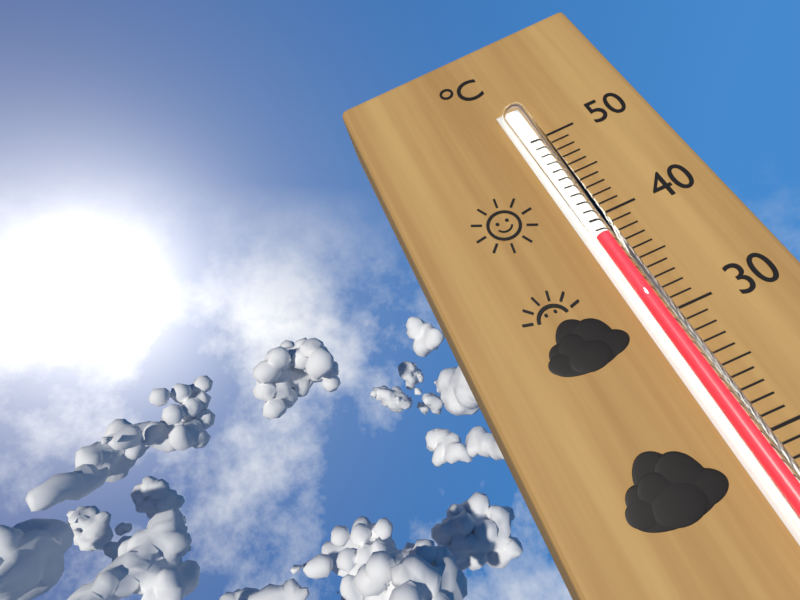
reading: 38 °C
